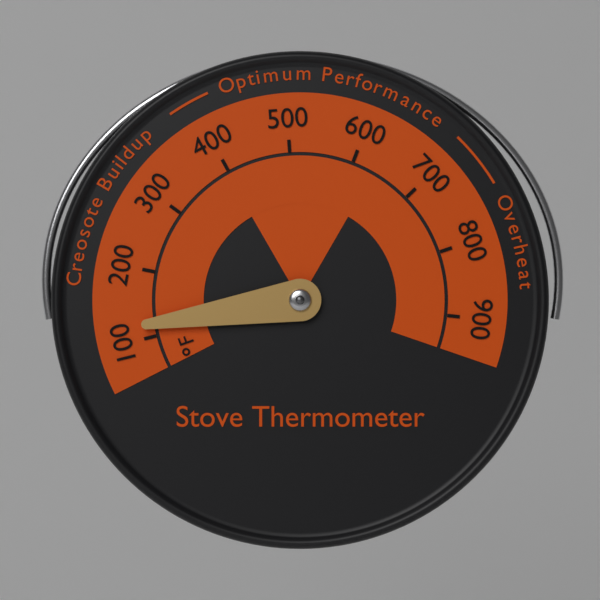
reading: 120 °F
